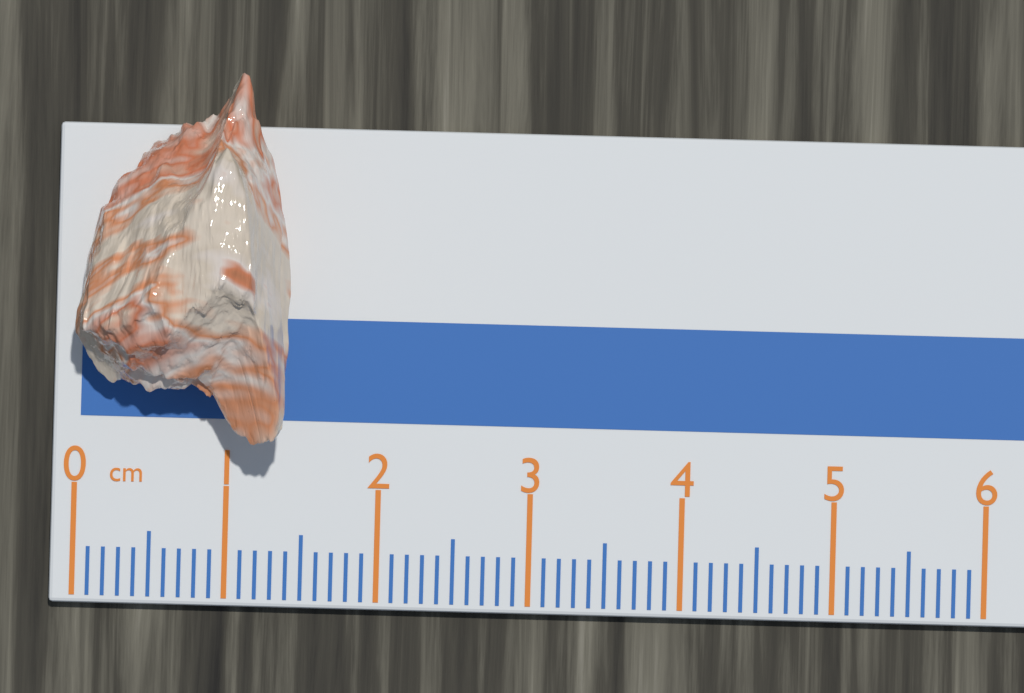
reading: 1.4 cm
